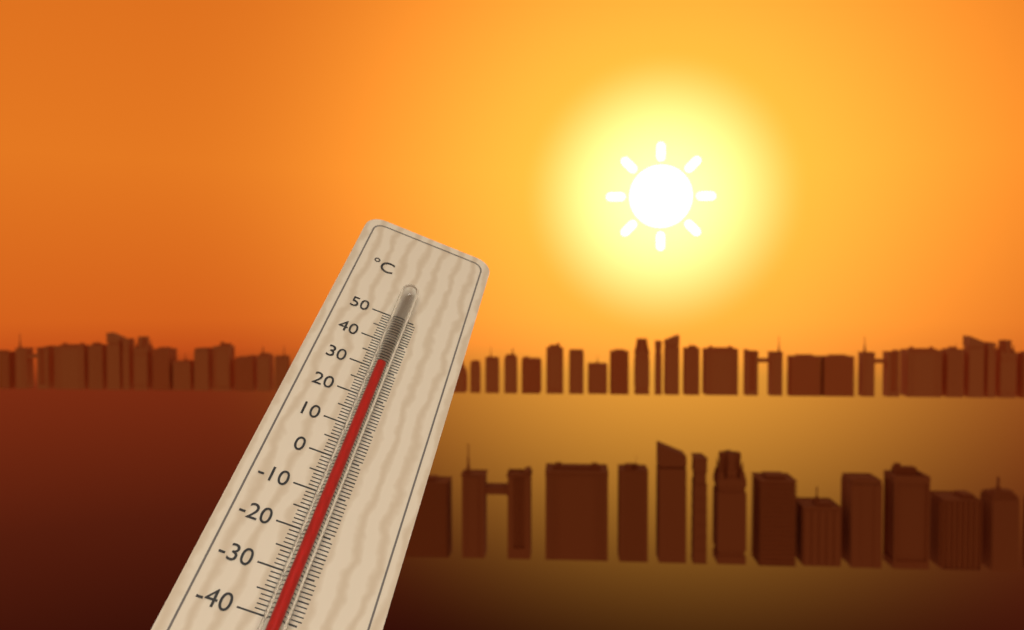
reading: 29 °C
